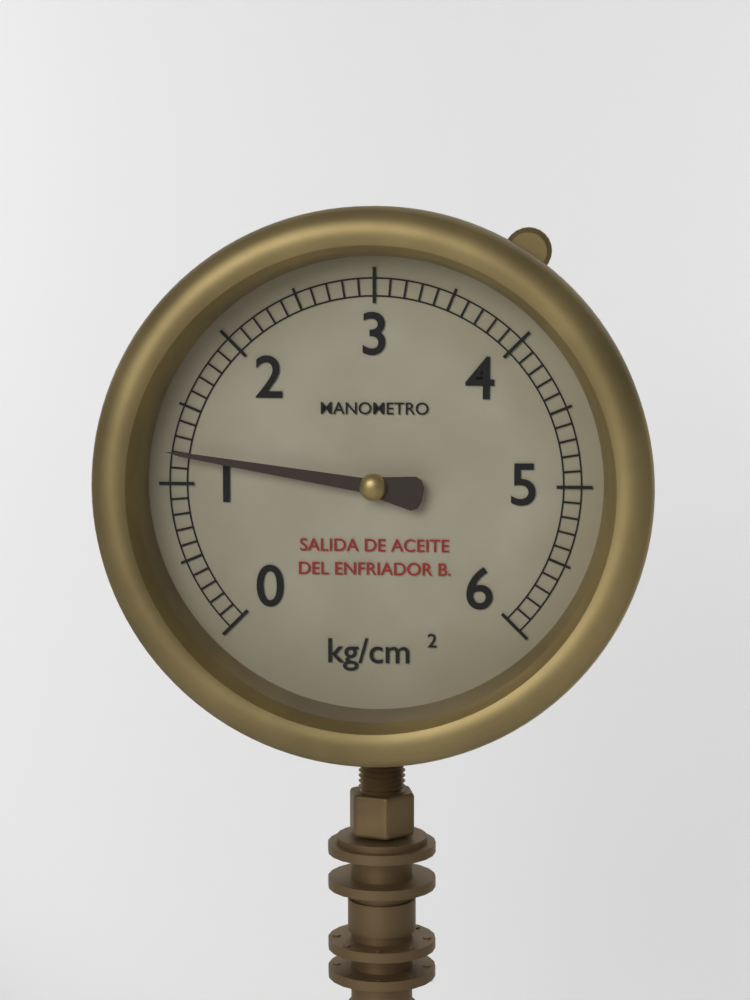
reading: 1.2 kg/cm²
